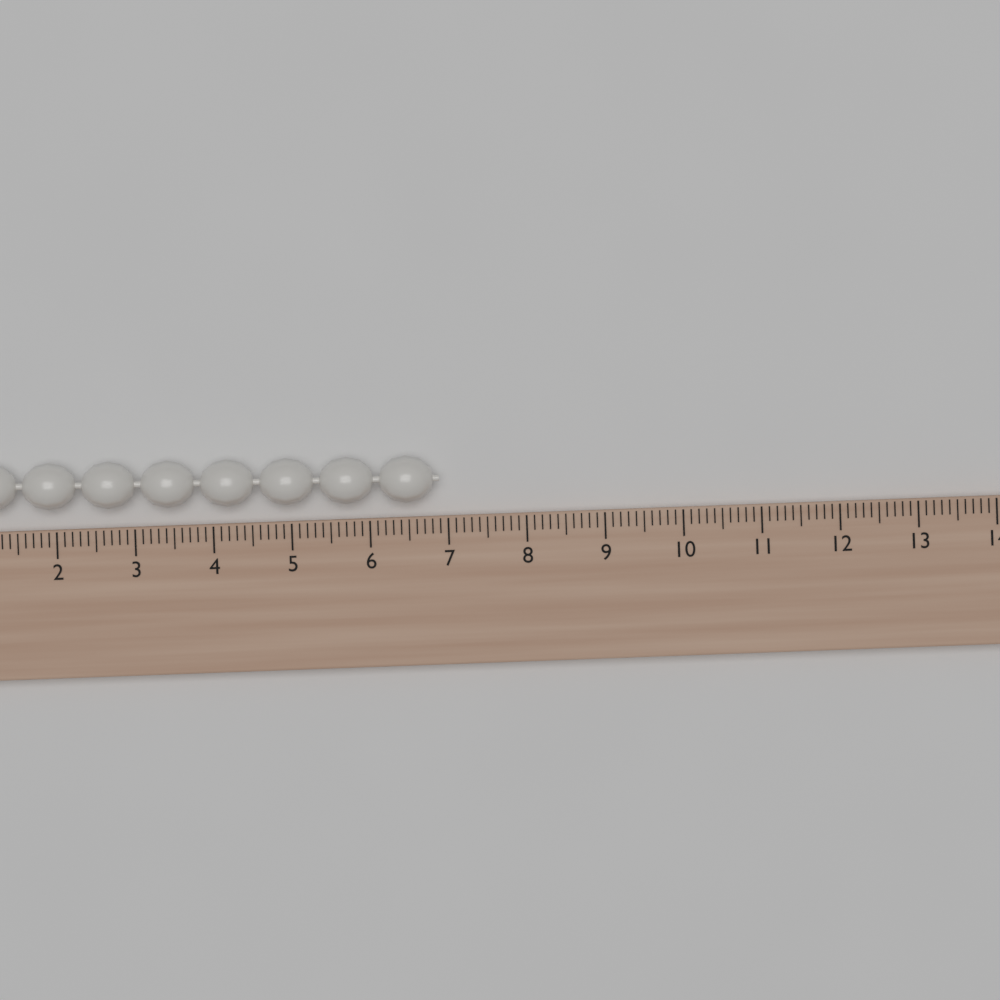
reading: 6.9 (no unit)
